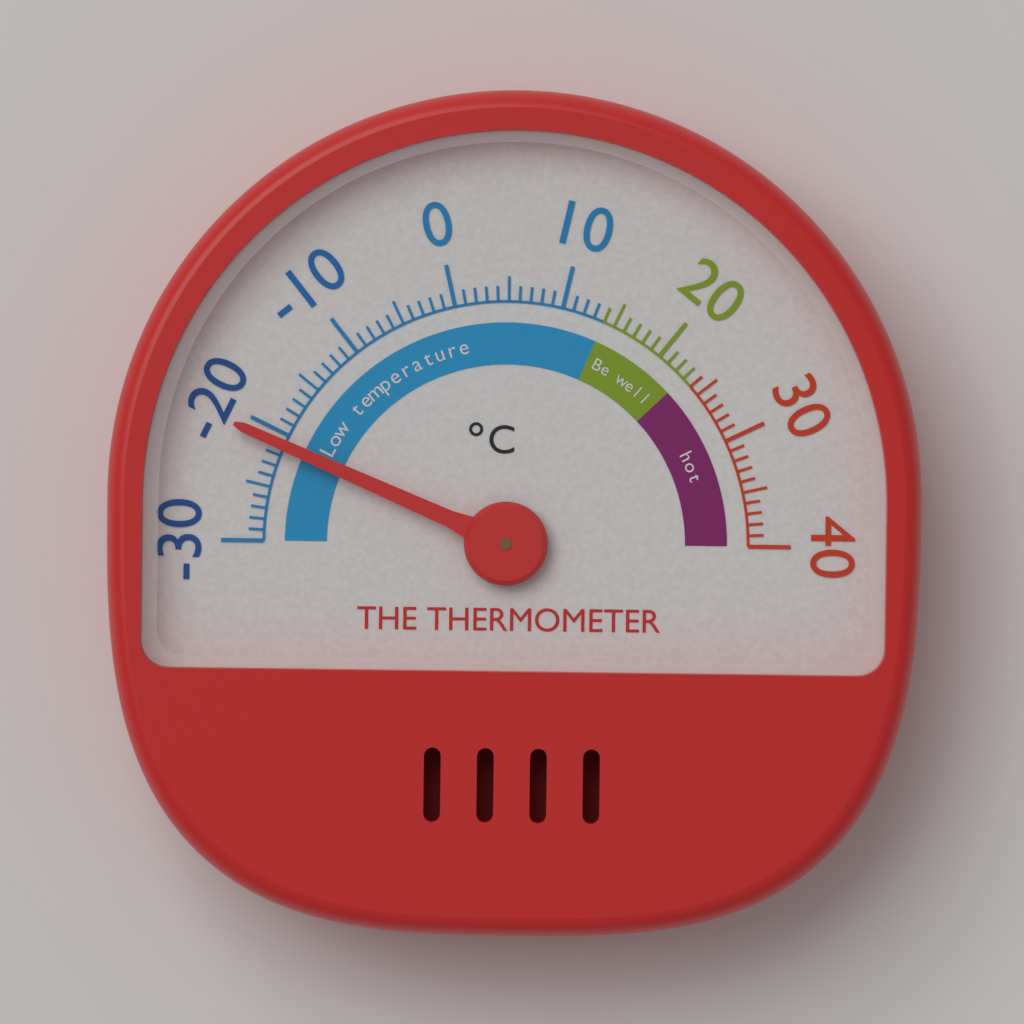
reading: -21 °C
